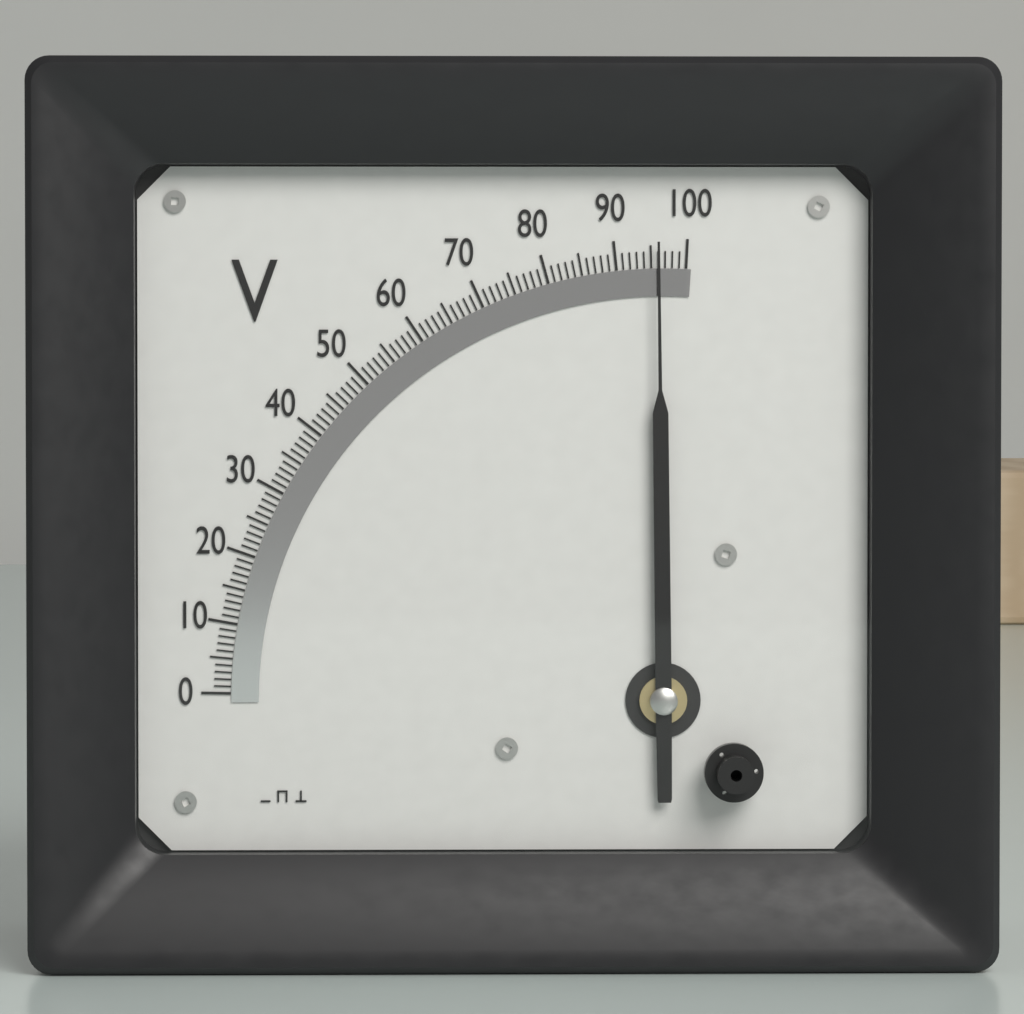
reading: 96 V
